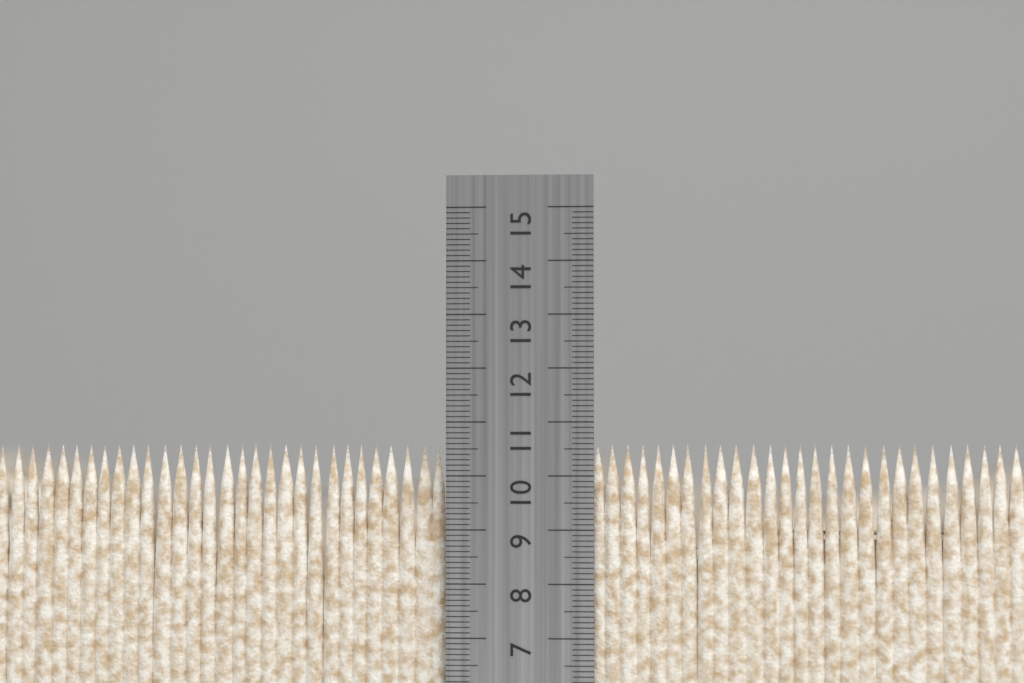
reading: 10.6 cm
